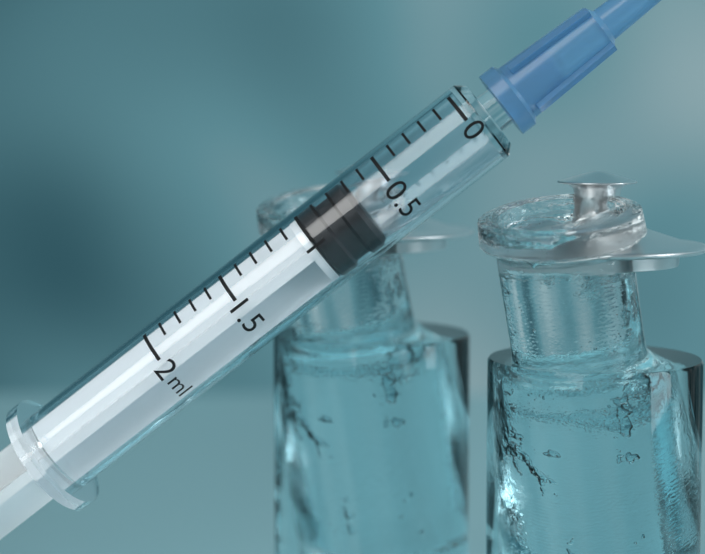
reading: 0.7 ml
